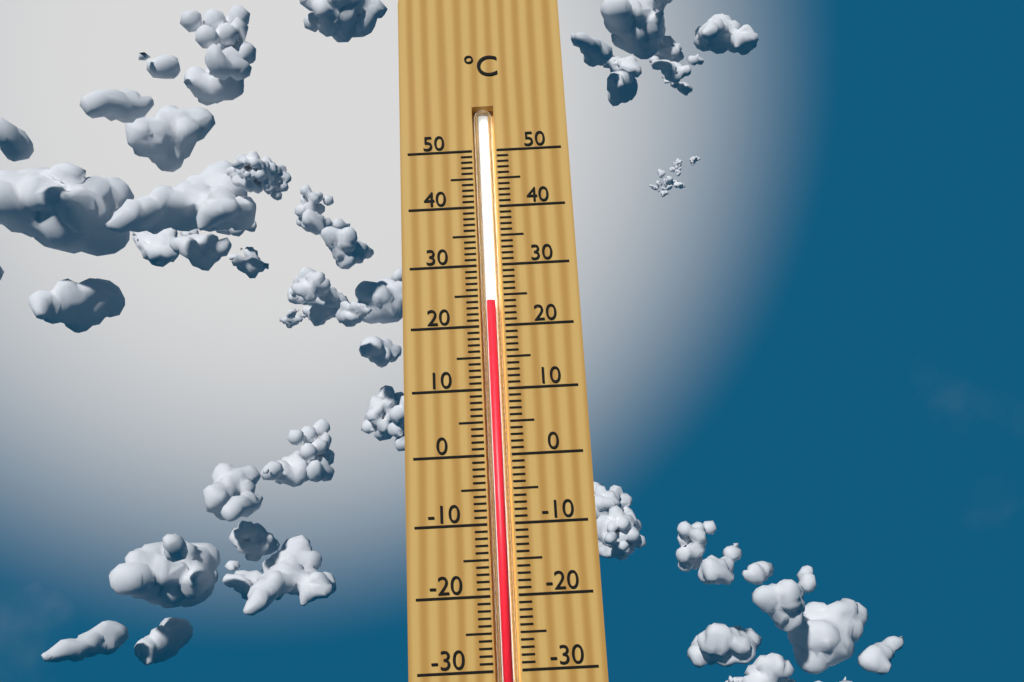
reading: 24 °C
